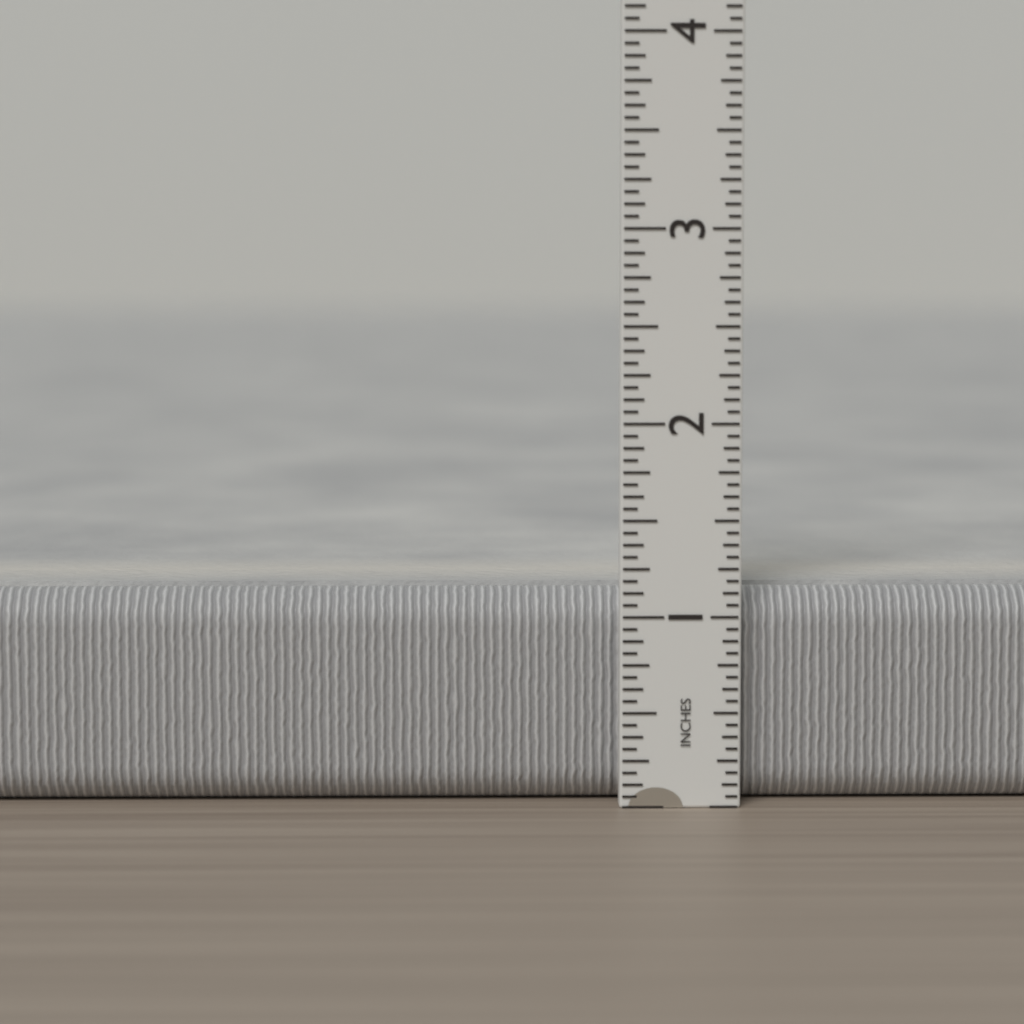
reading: 1.1250 in
